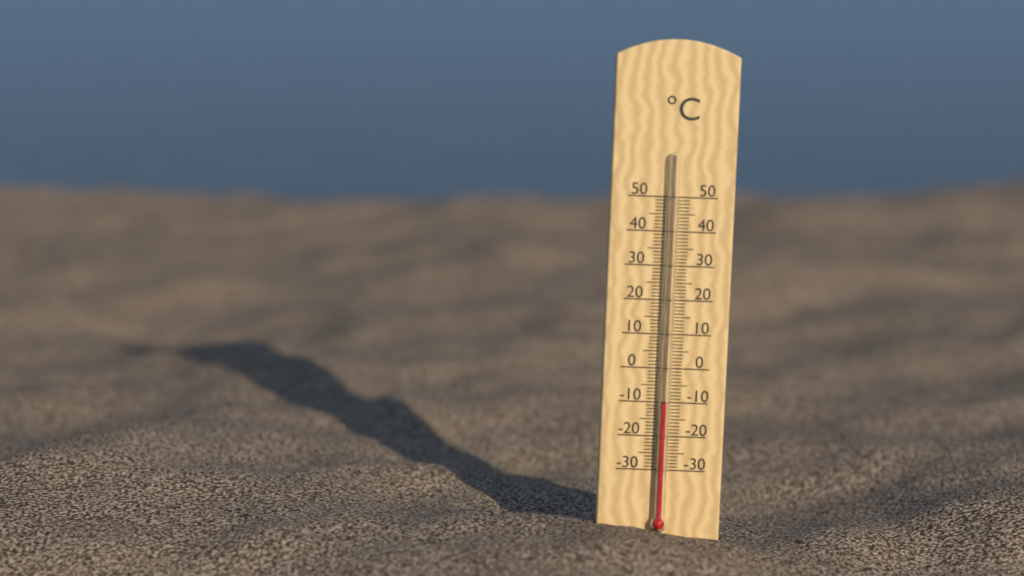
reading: -10 °C
